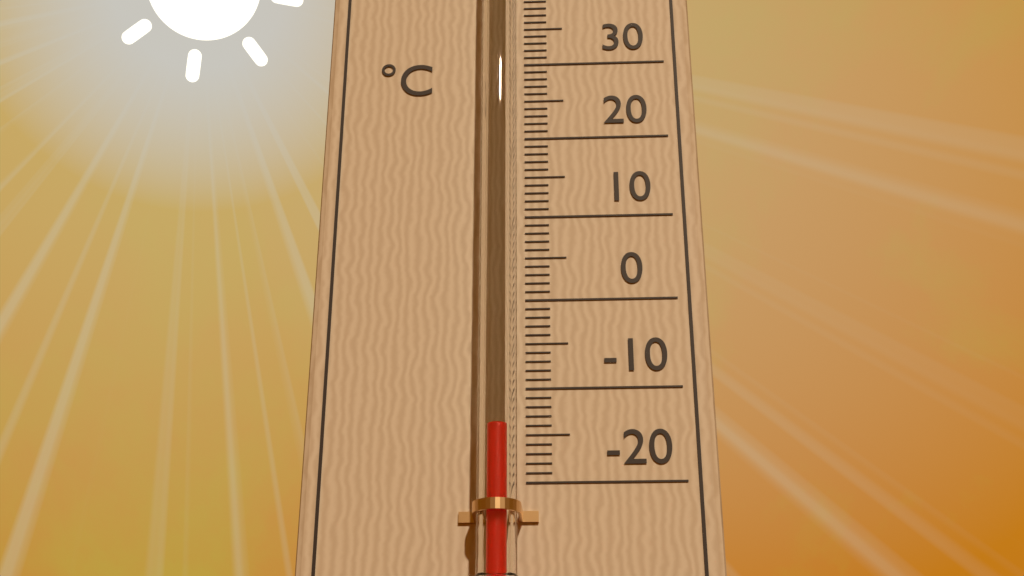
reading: -15 °C
